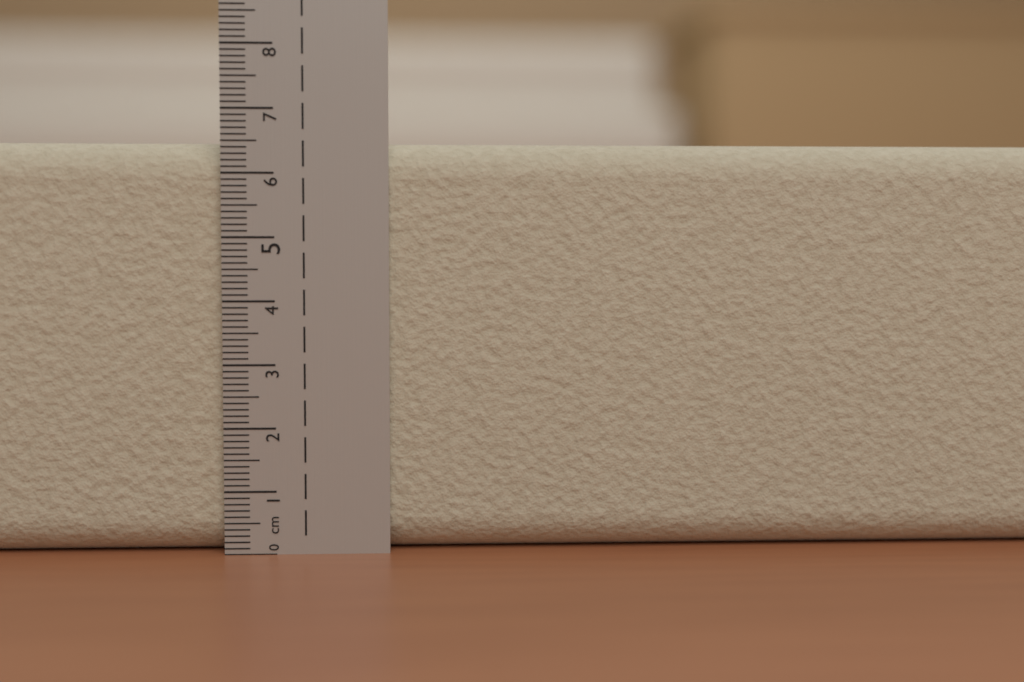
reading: 6.5 cm
